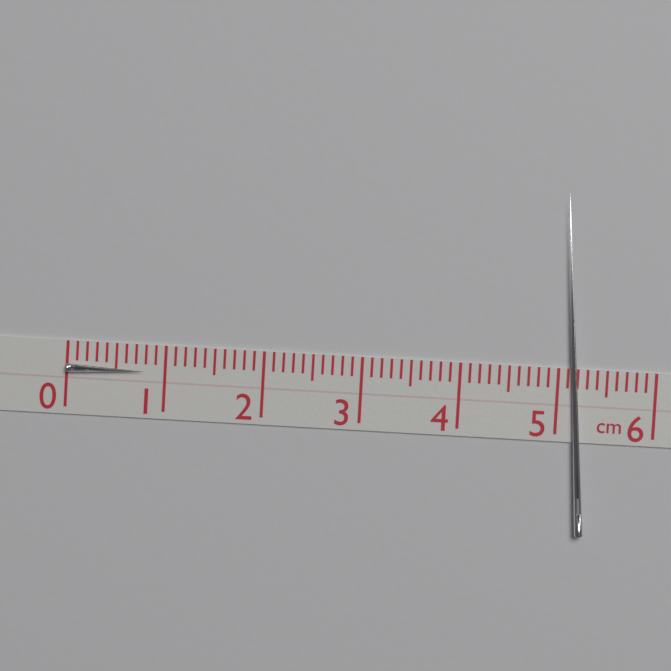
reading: 0.8 cm
